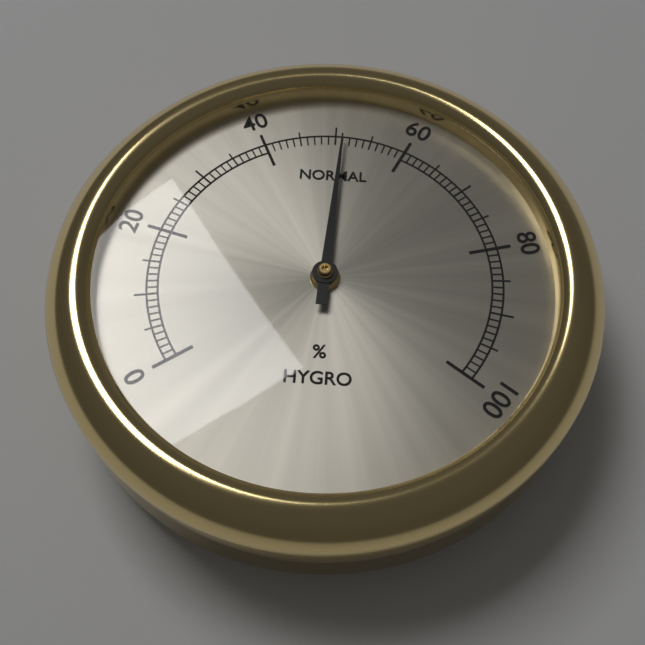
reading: 51 %
